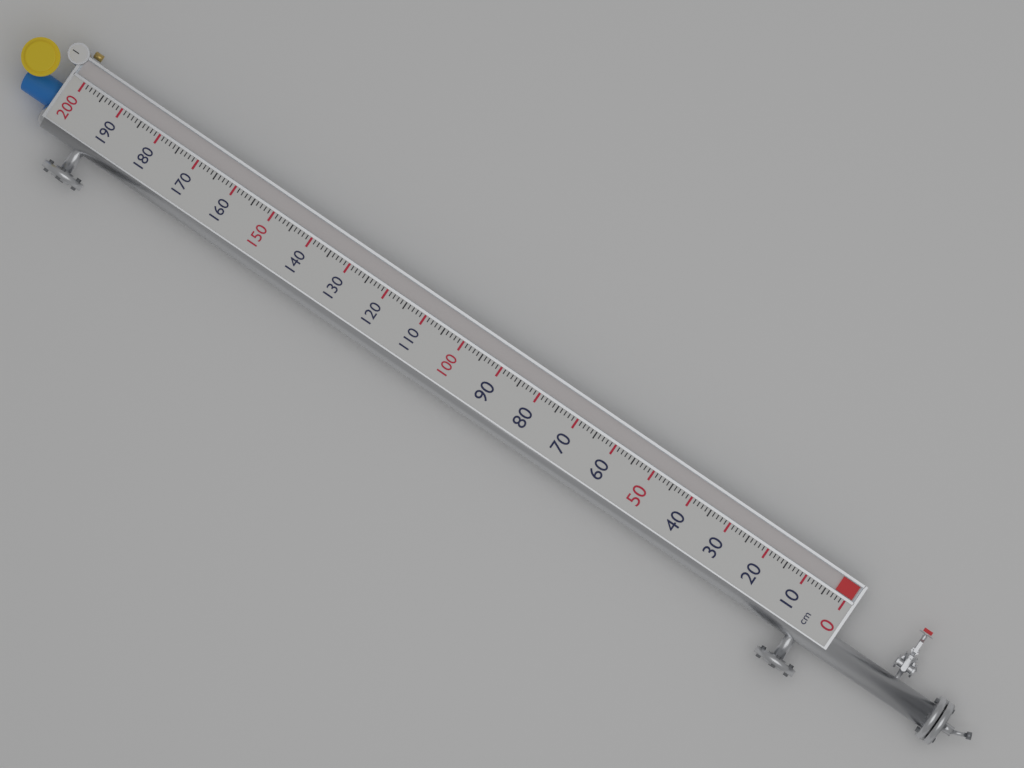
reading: 3 cm
